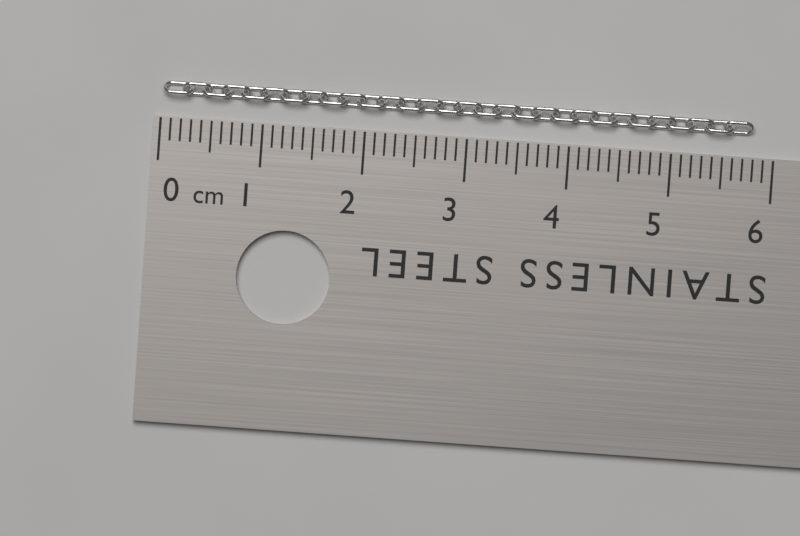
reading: 5.8 cm
